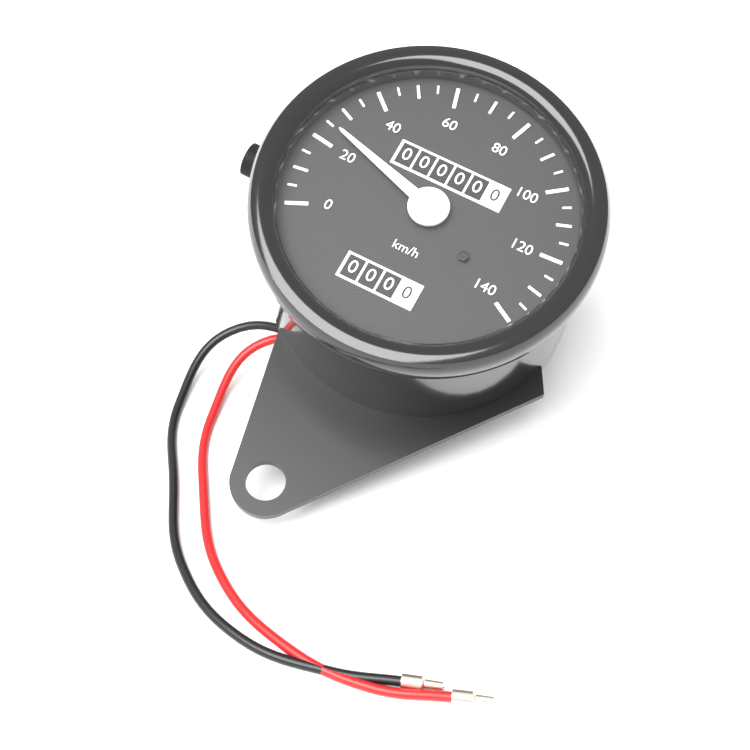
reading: 25 km/h
